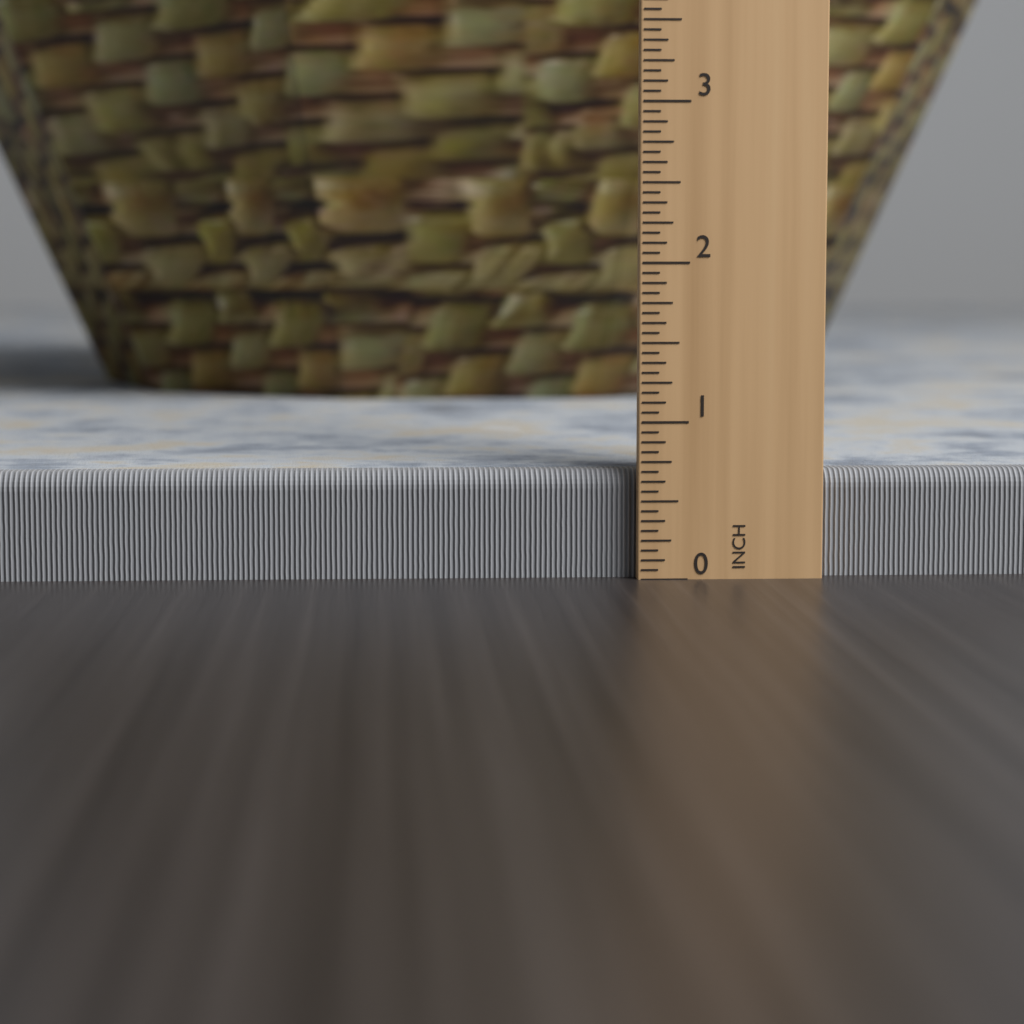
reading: 0.6875 in
